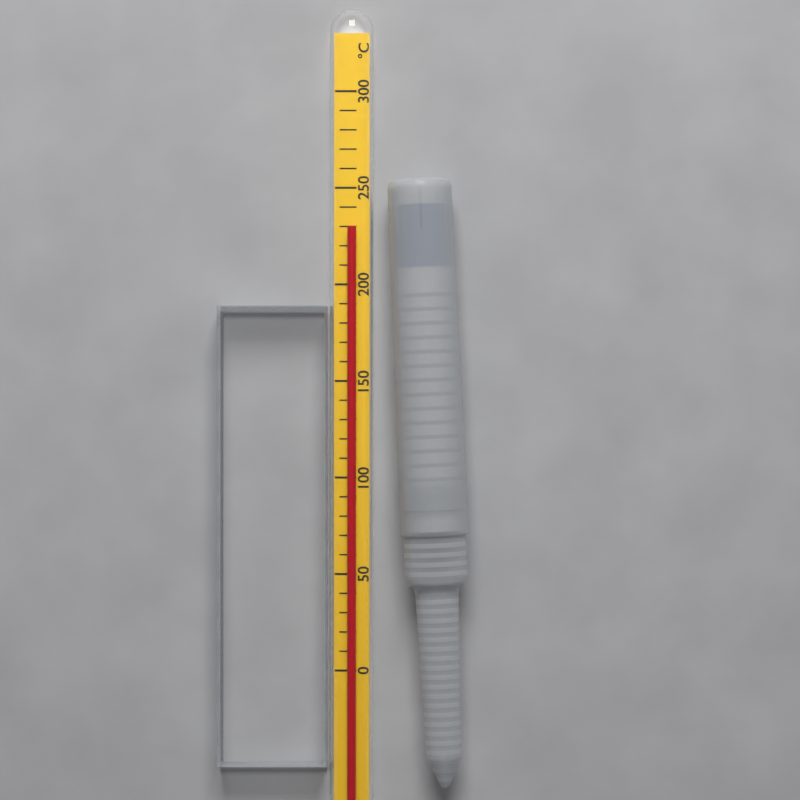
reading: 230 °C
